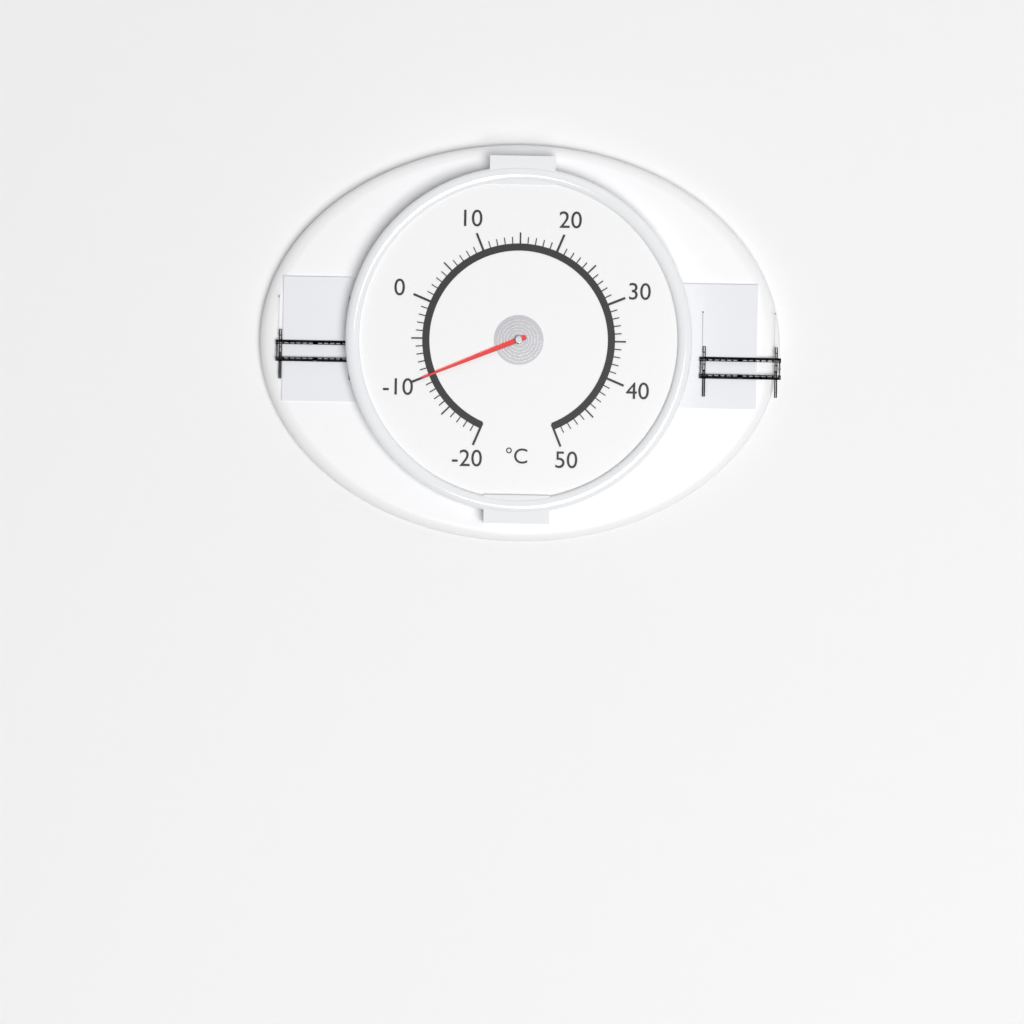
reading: -10 °C
